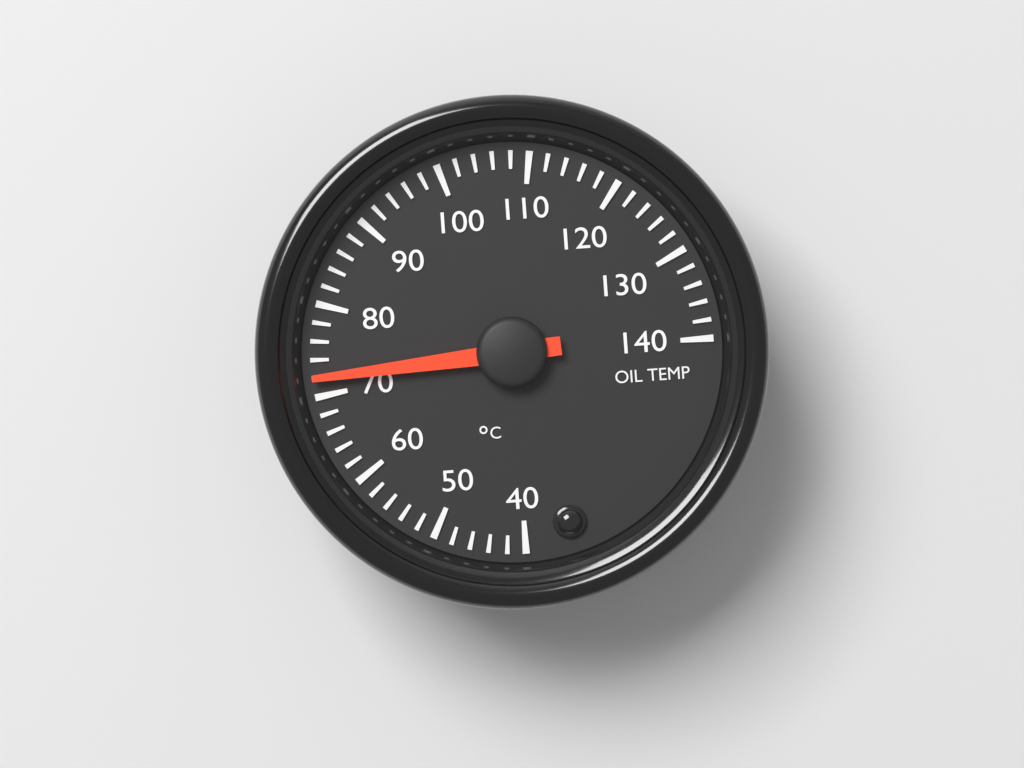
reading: 72 °C
